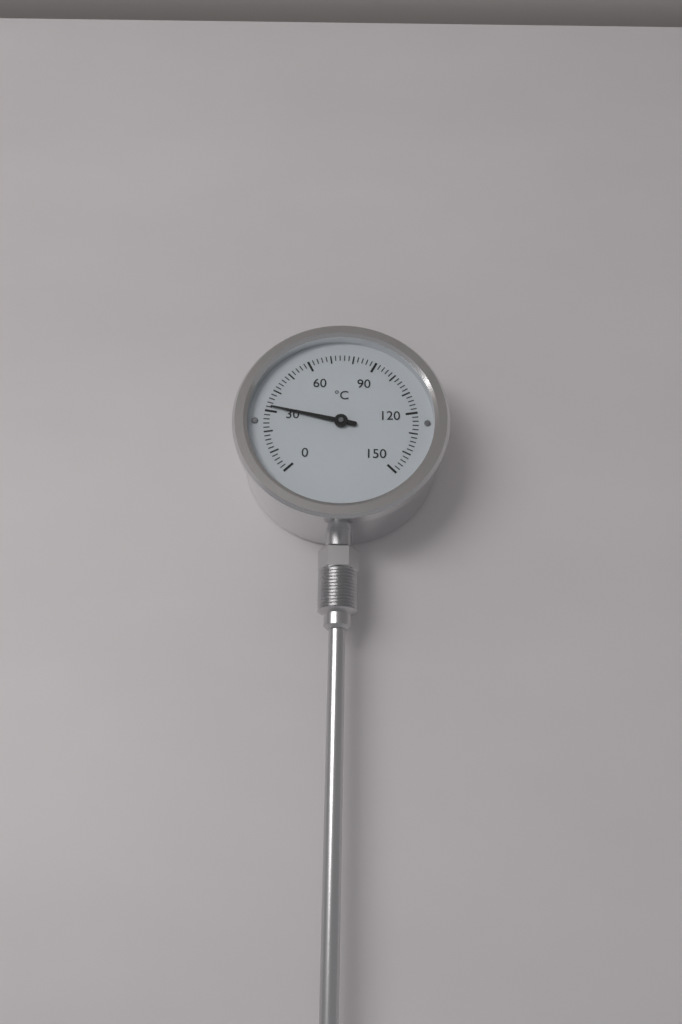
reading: 32 °C
